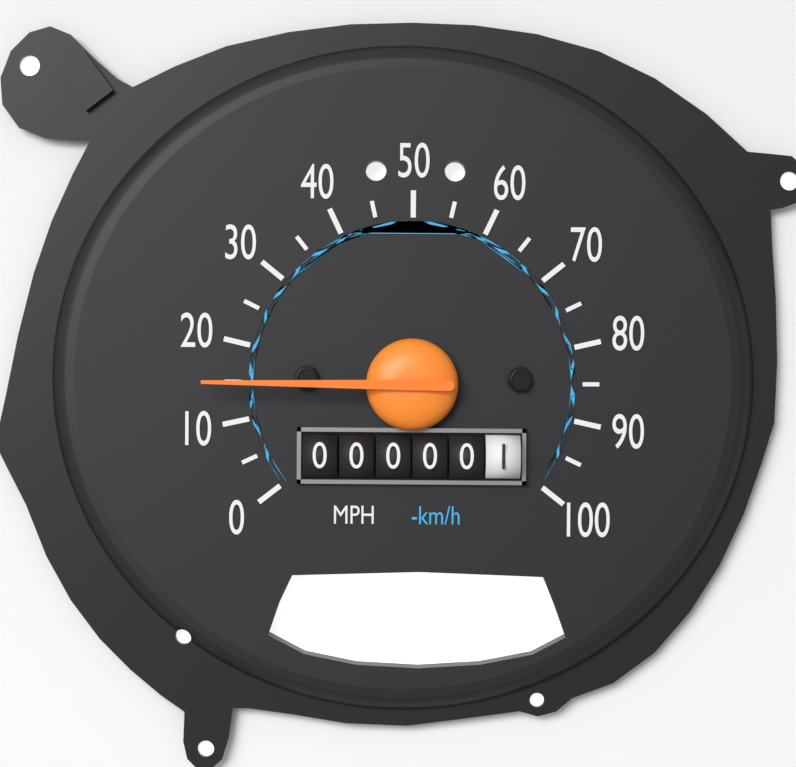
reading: 15 MPH
